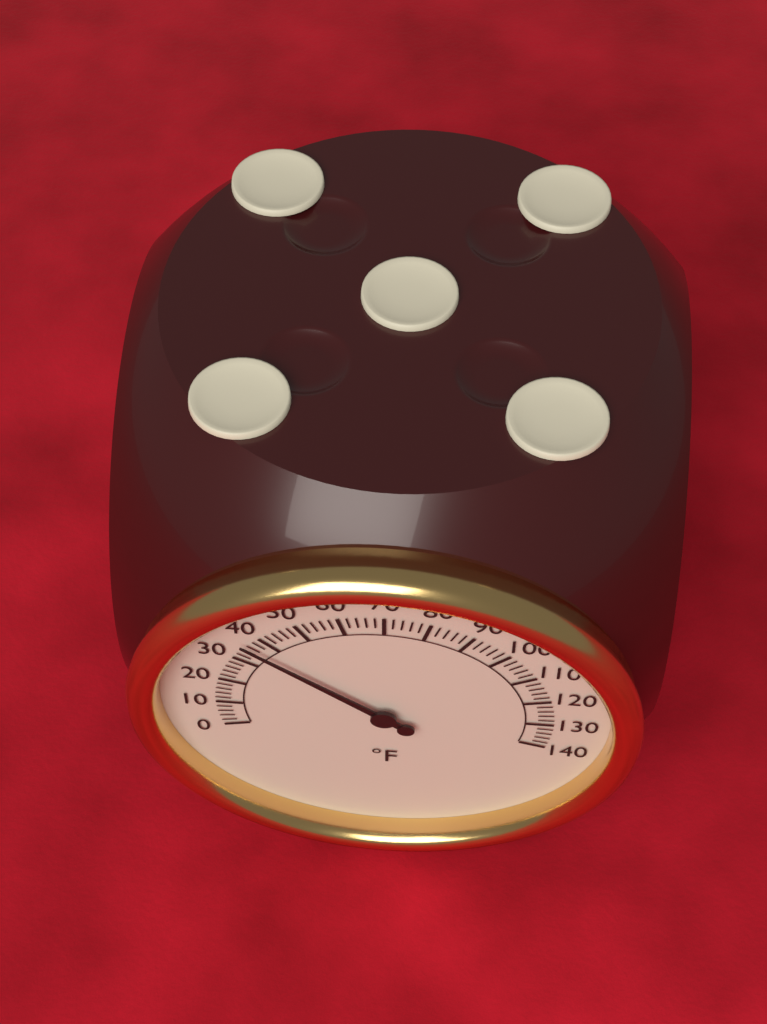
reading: 36 °F
